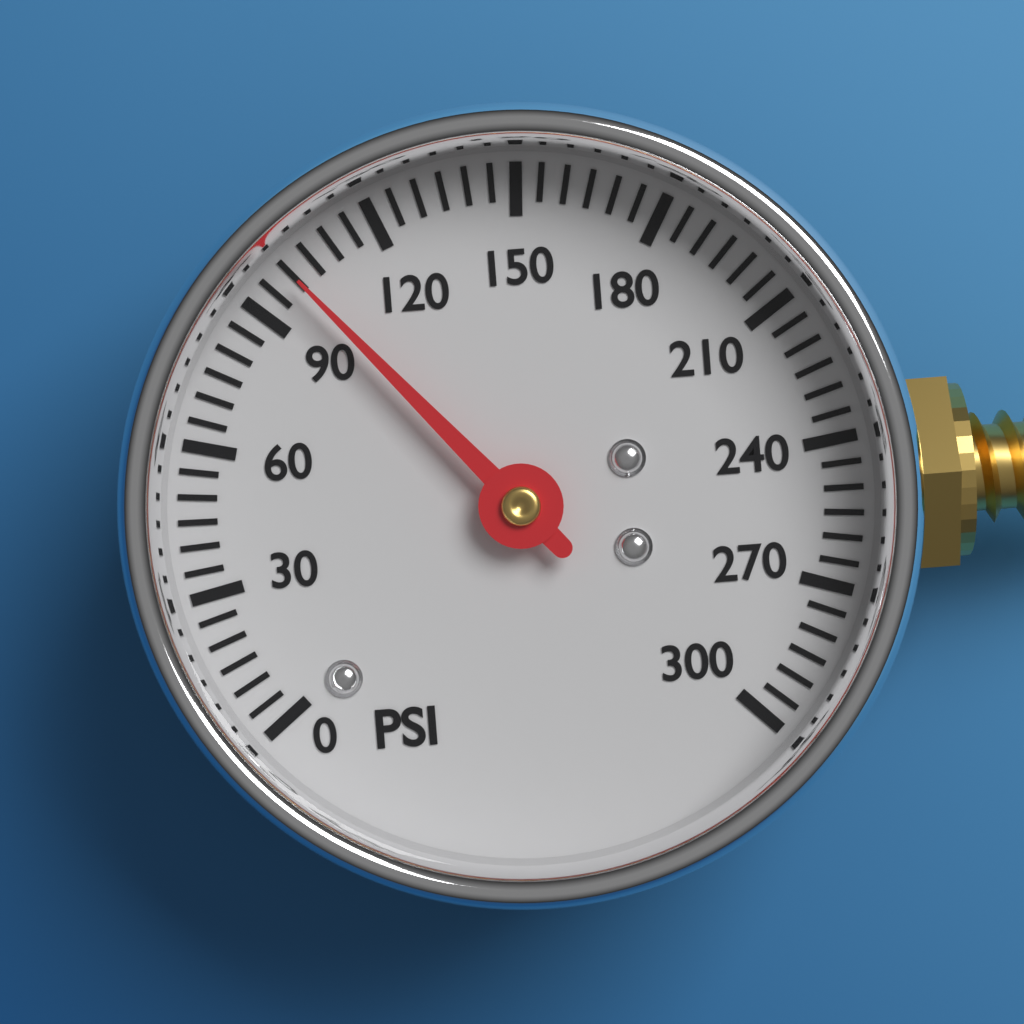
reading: 100 psi
